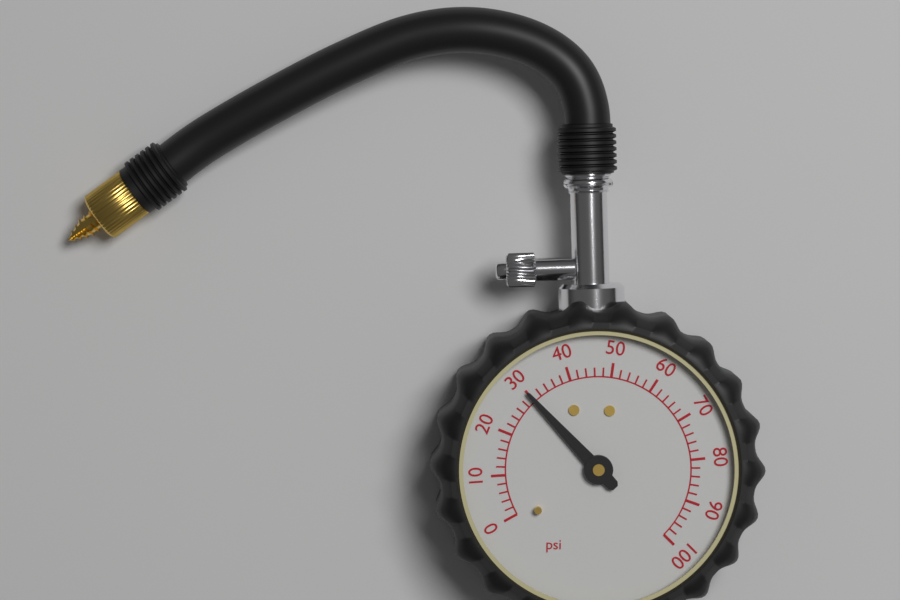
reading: 30 psi
